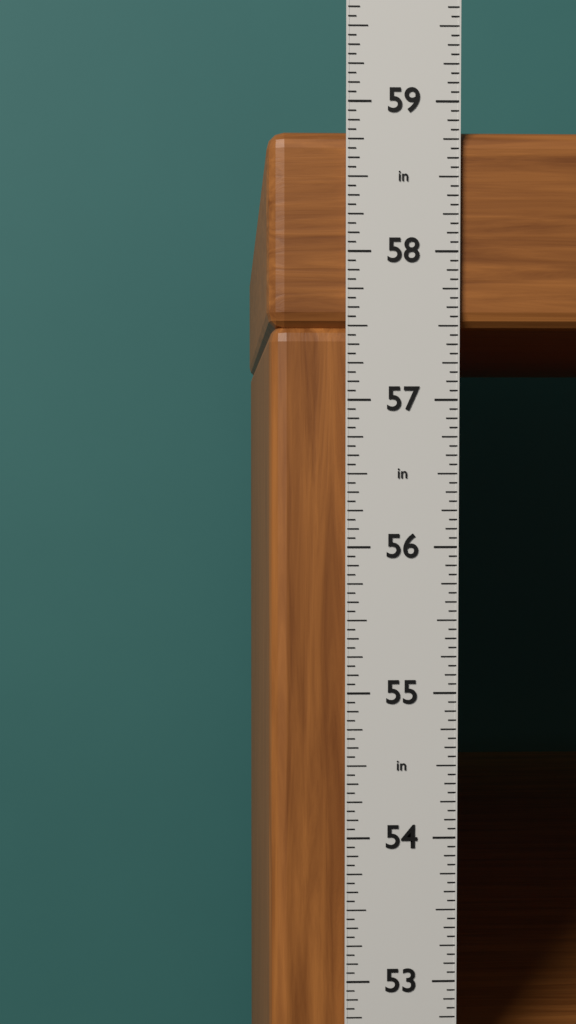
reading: 58.8125 in
